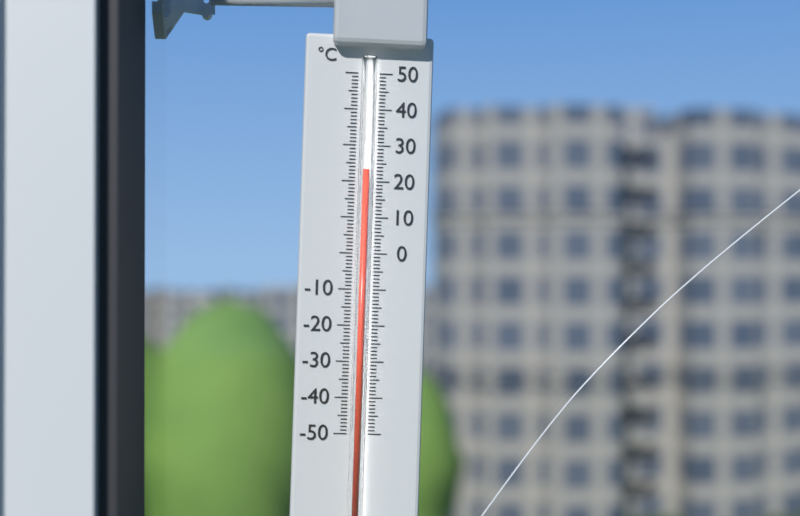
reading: 23 °C
